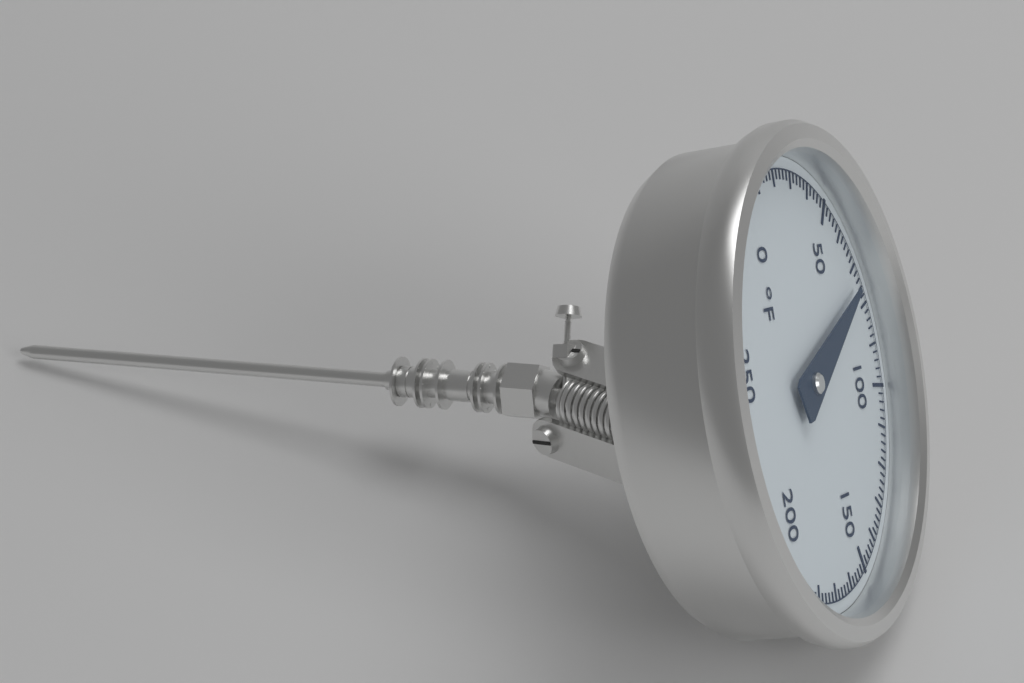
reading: 74 °F
